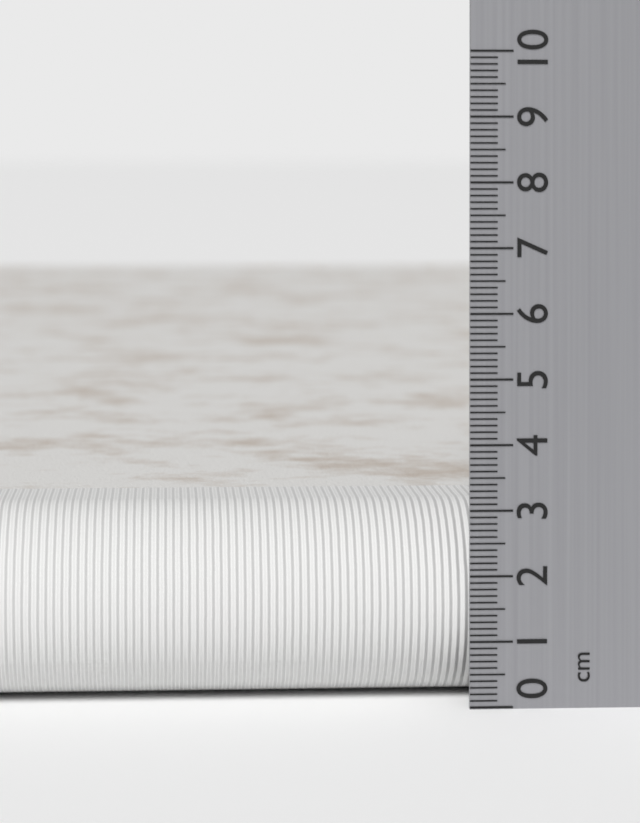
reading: 3.0 cm
